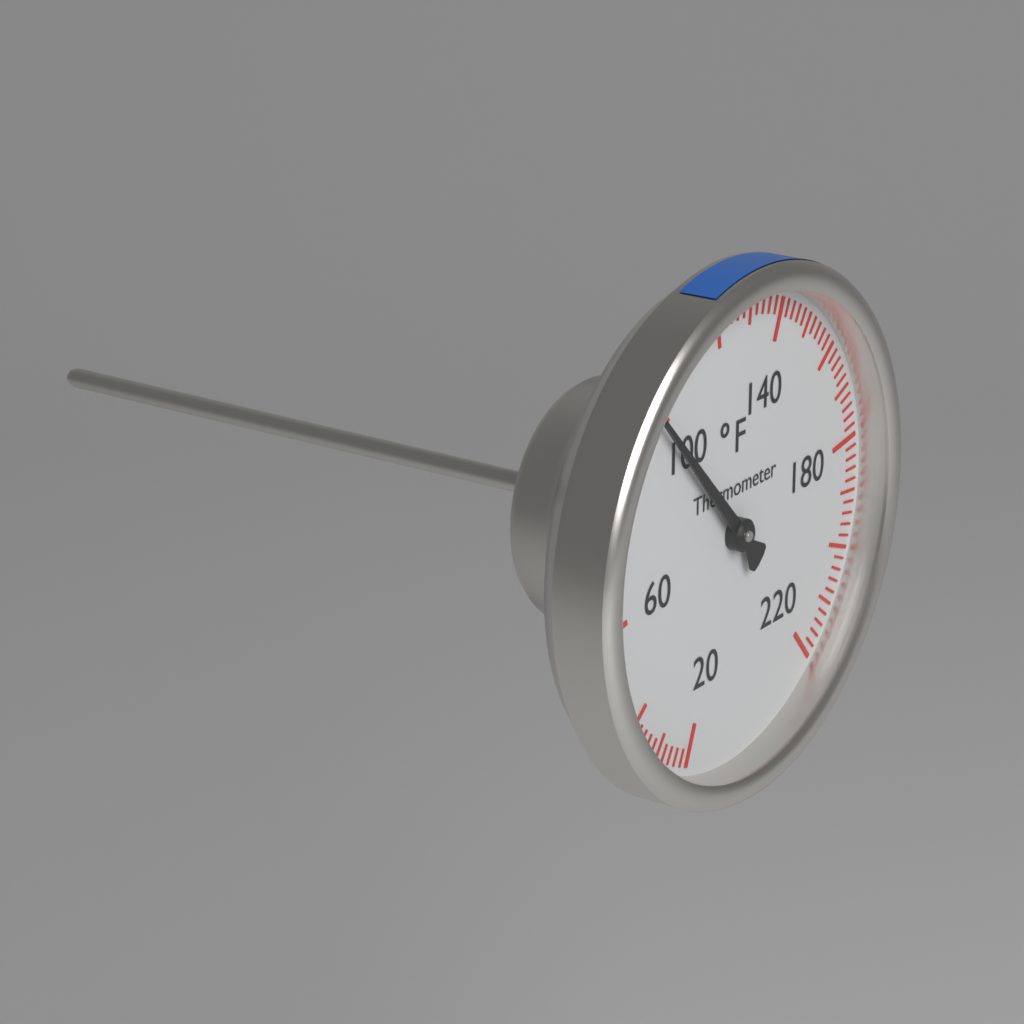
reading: 98 °F
